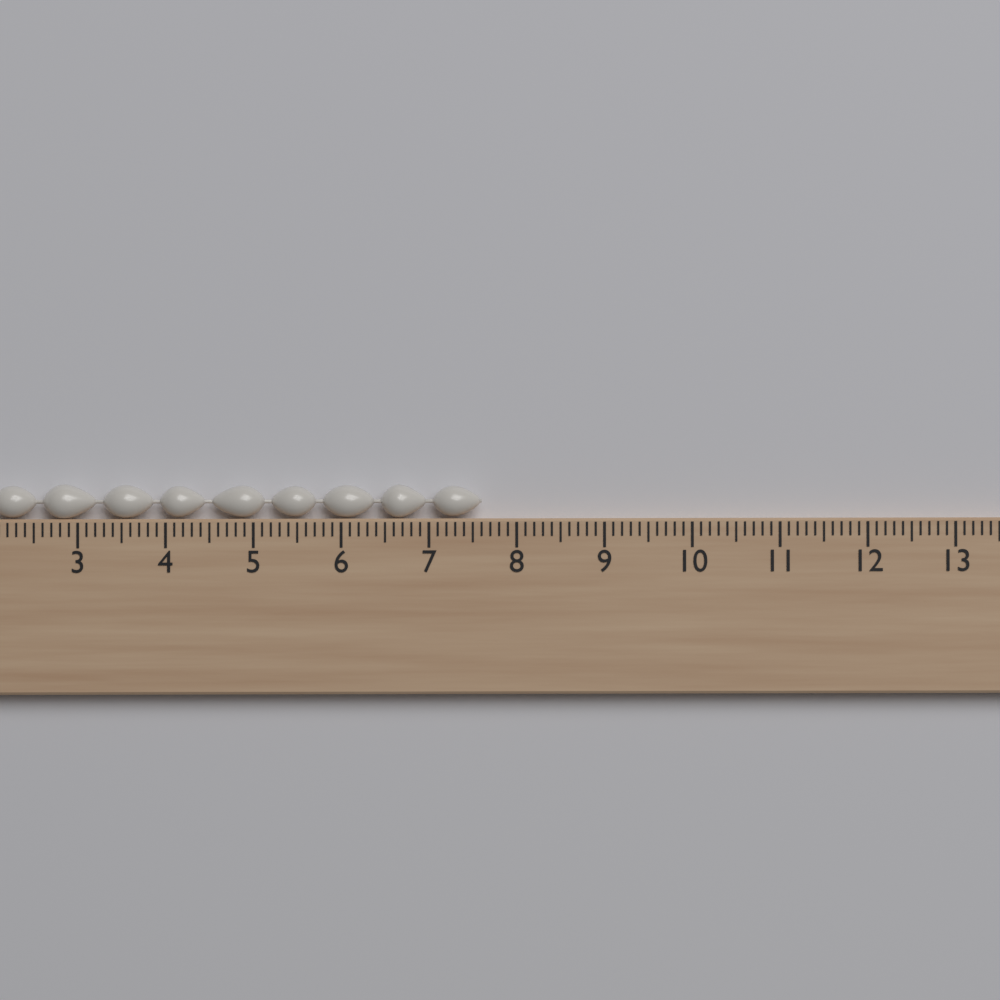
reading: 7.6 cm
